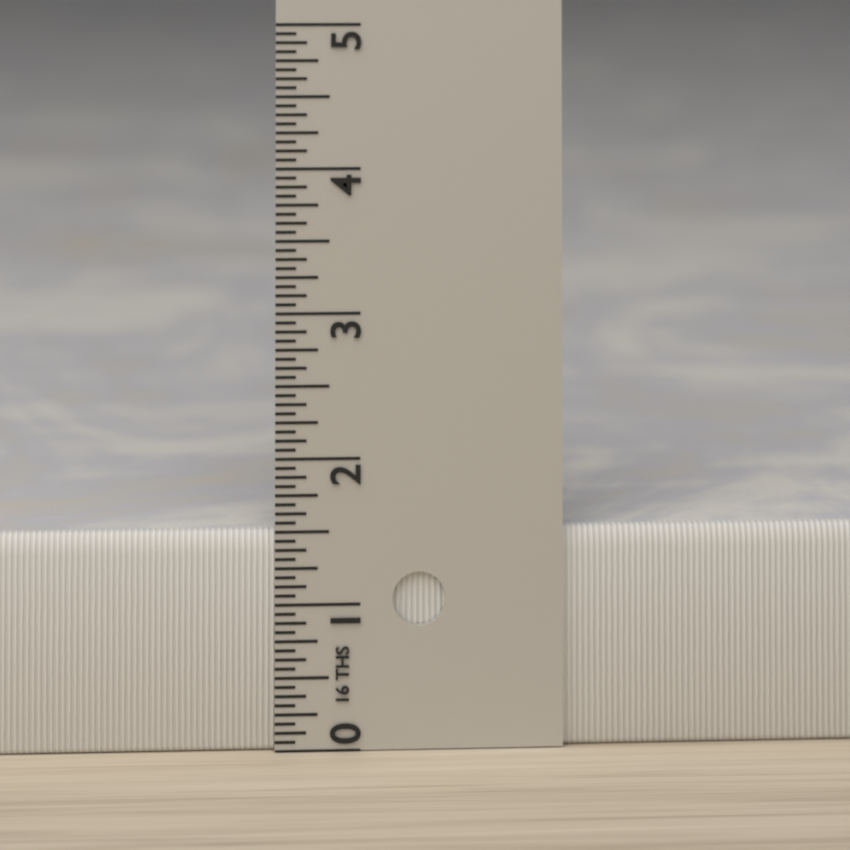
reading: 1.5000 in
